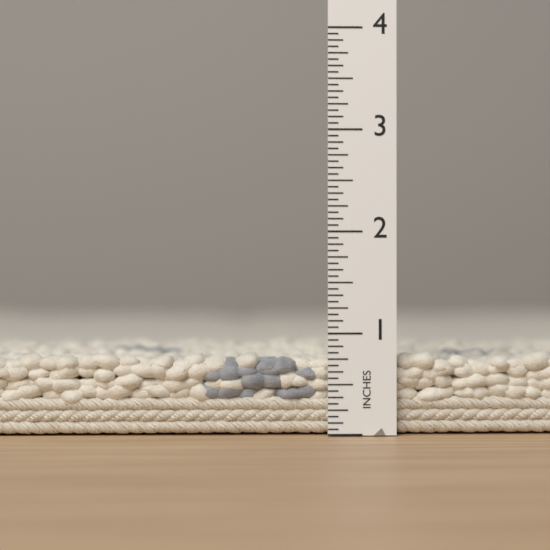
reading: 0.8125 in
